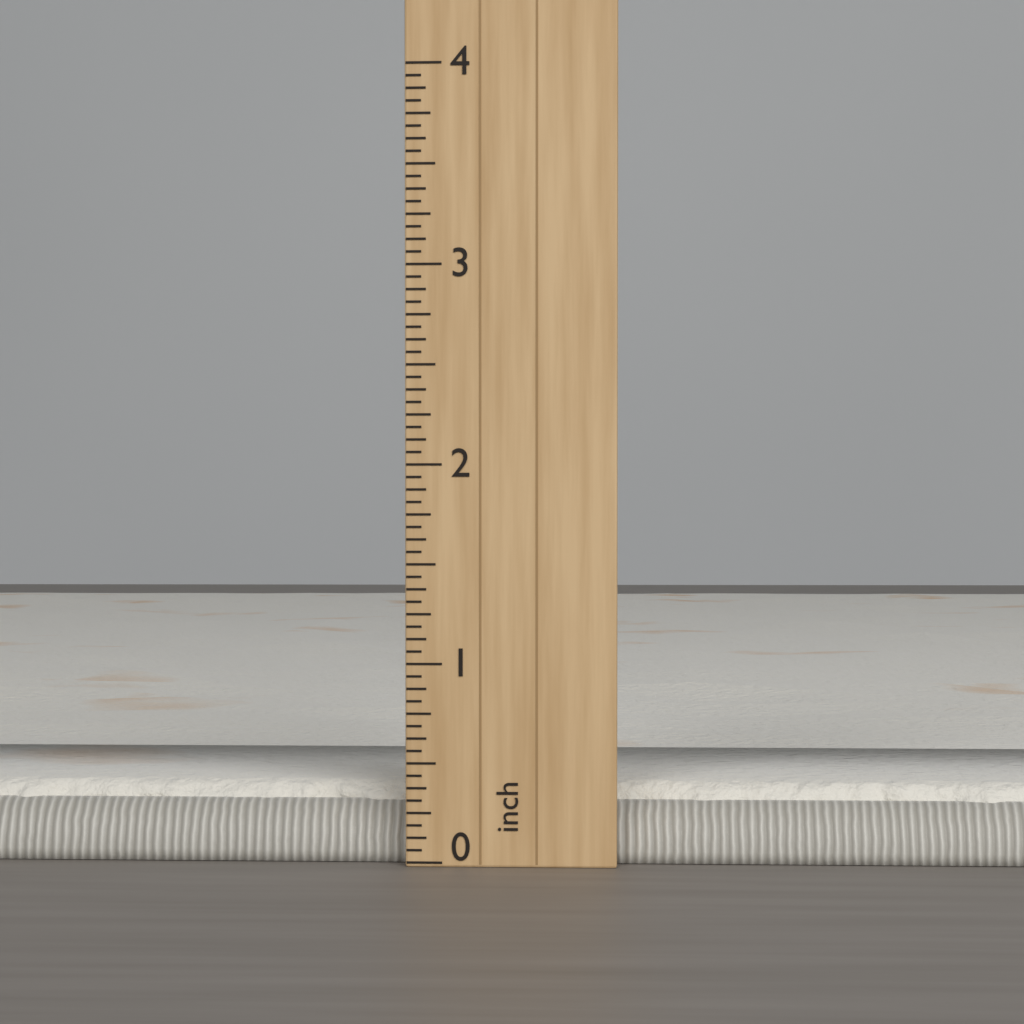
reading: 0.3750 inch
